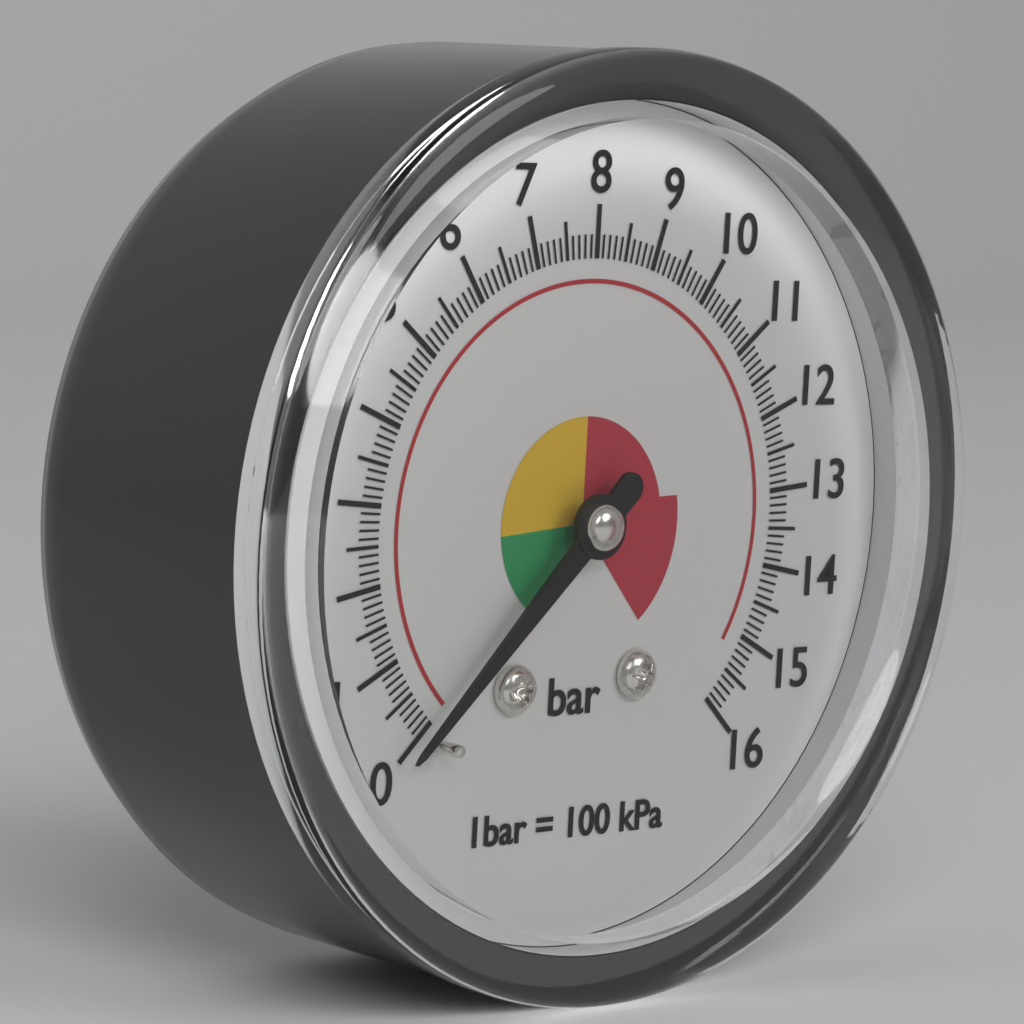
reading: 0.0 bar
